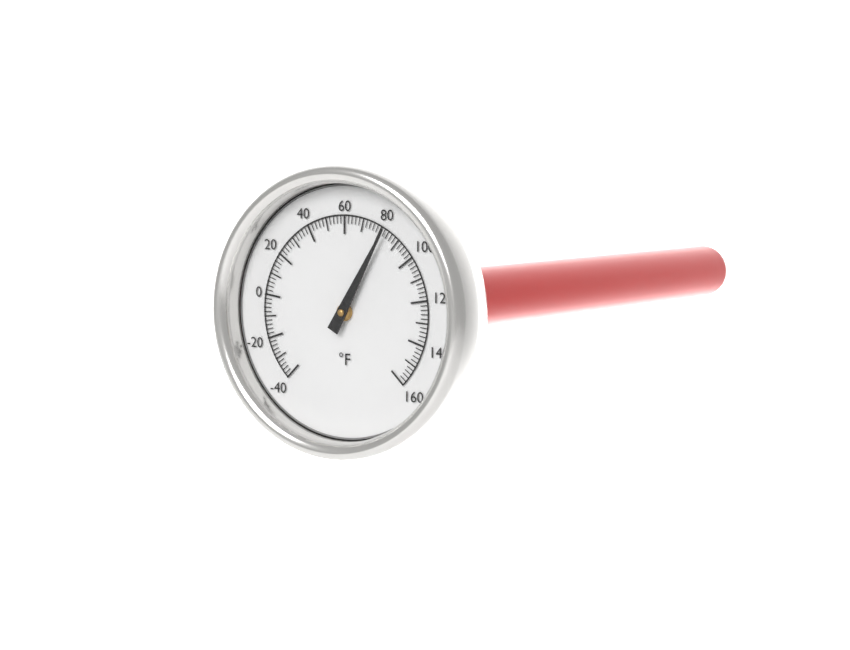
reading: 82 °F
